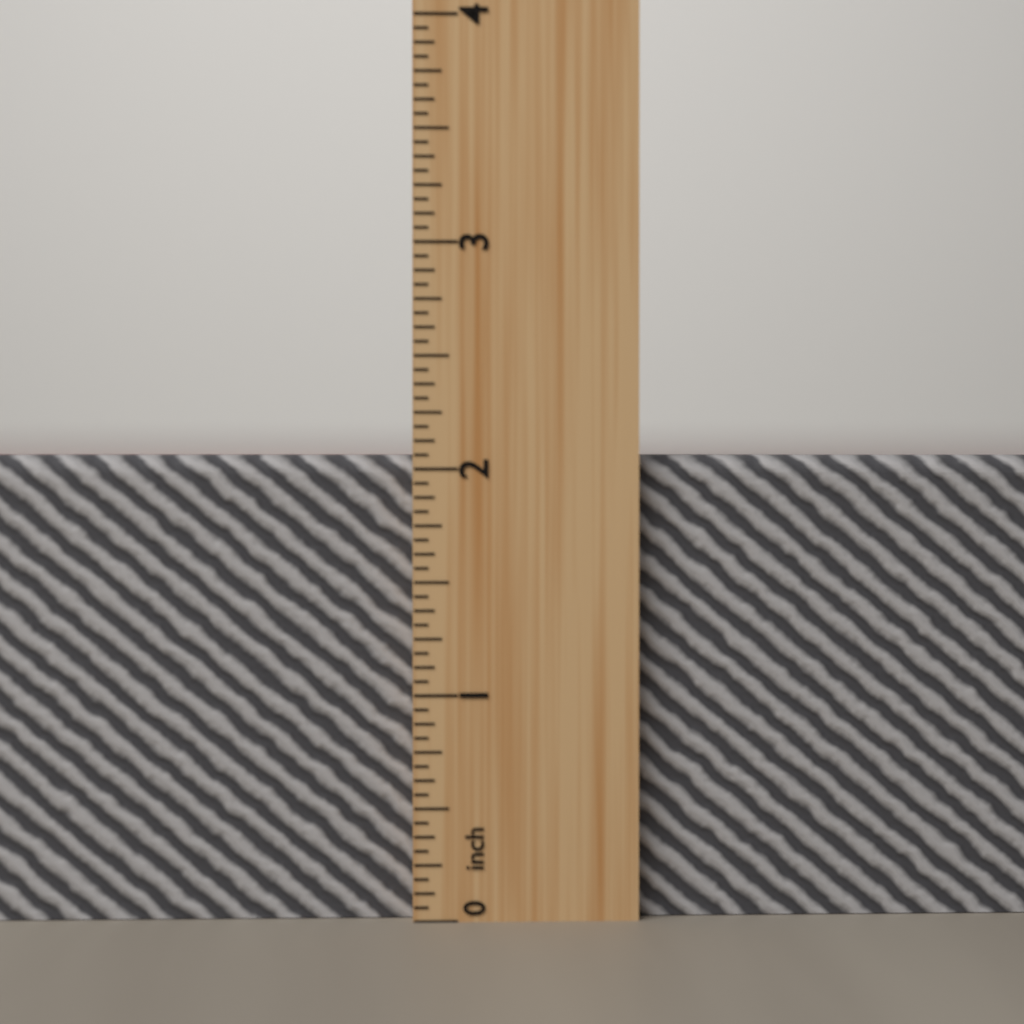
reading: 2.0625 inch
